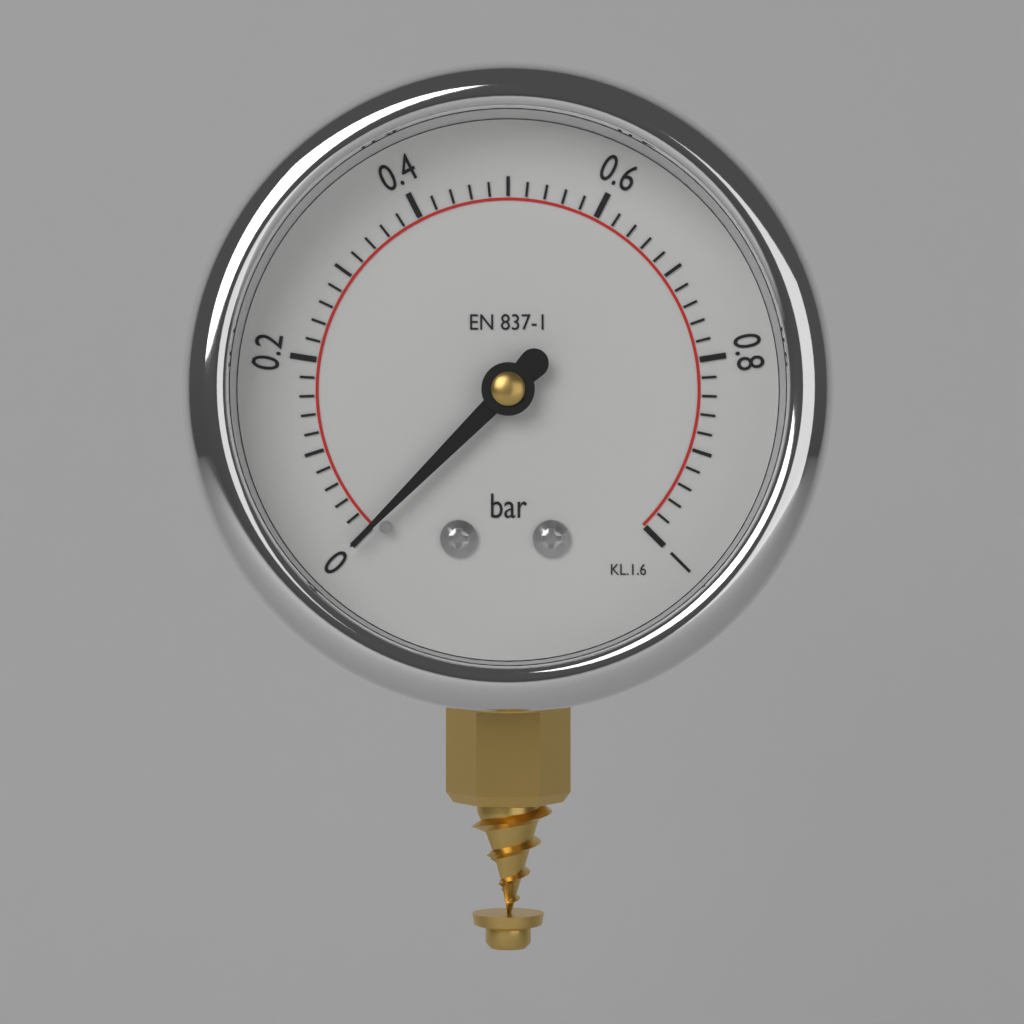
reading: 0.00 bar
